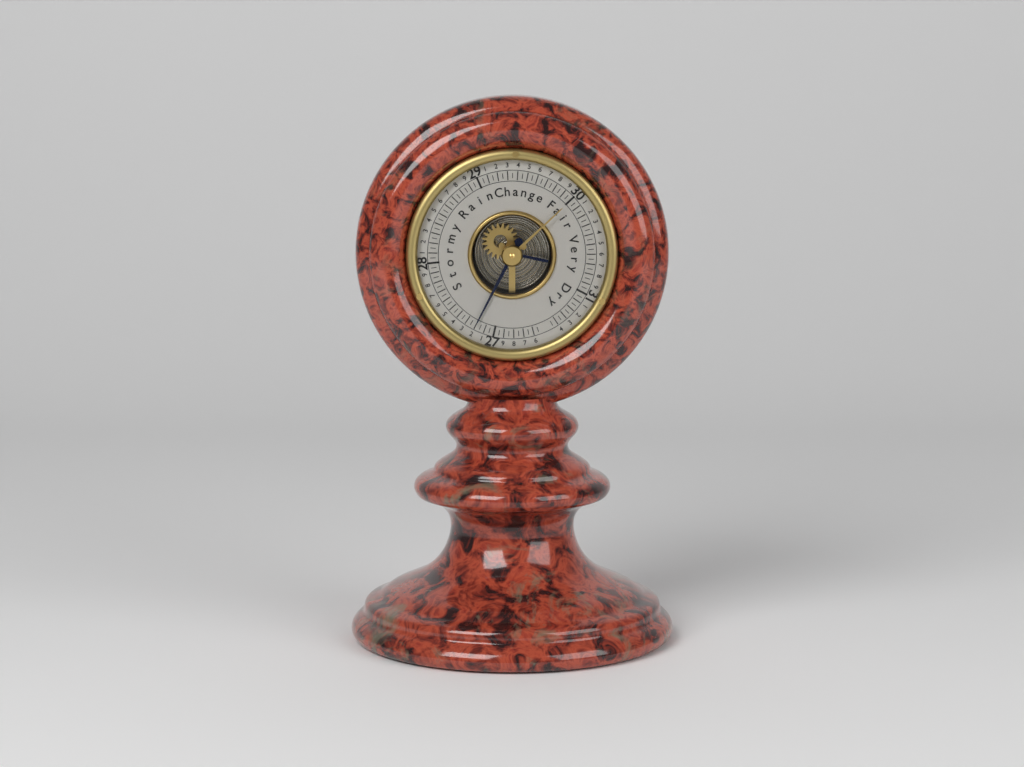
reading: 27.20 (no unit)
